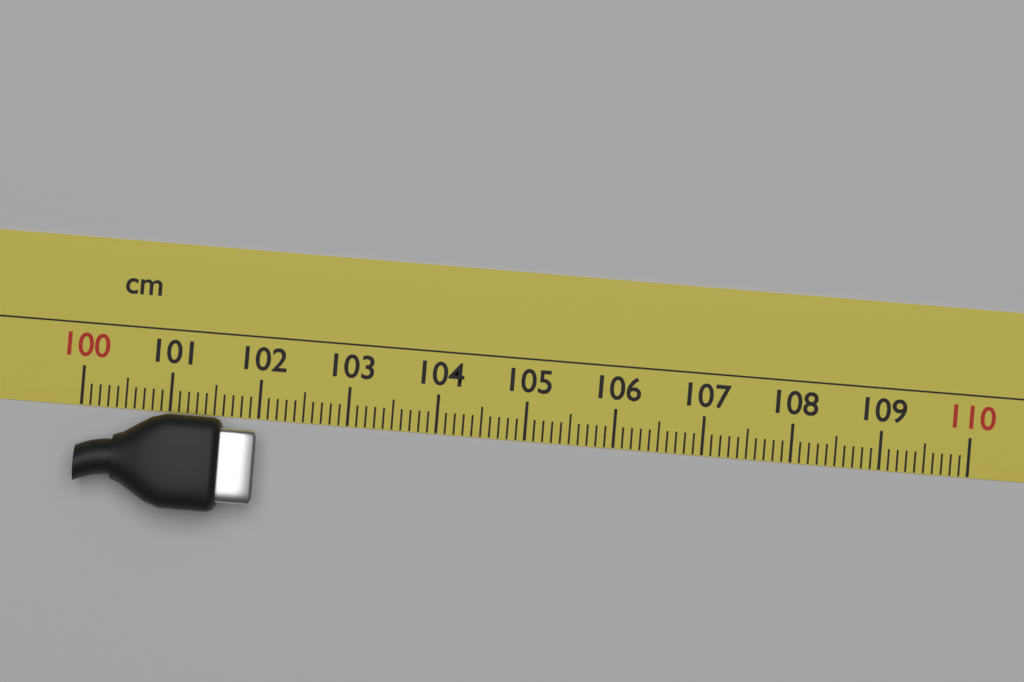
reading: 102.0 cm
